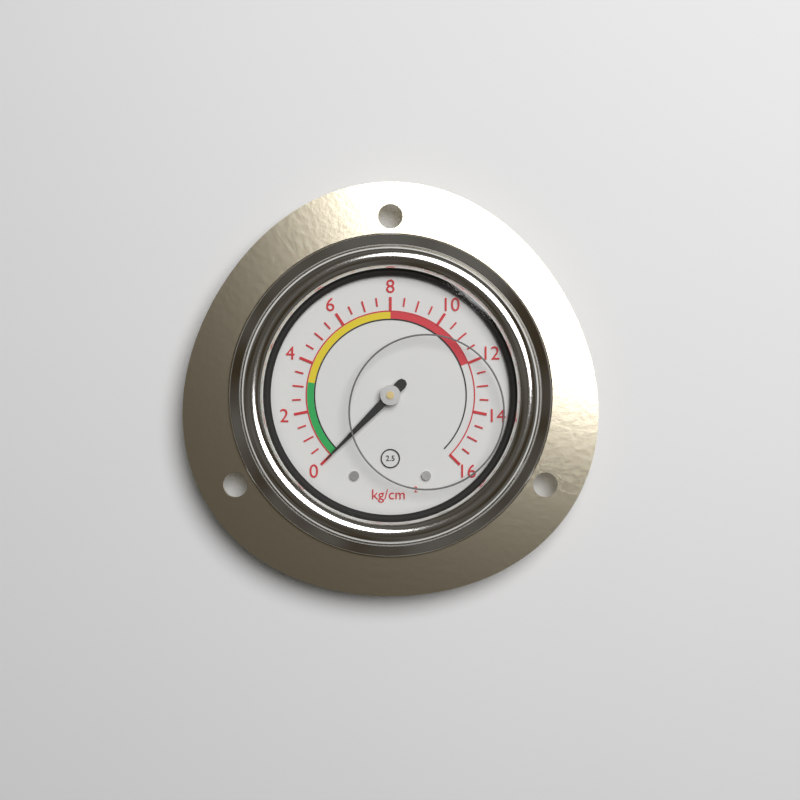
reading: 0.0 kg/cm²
